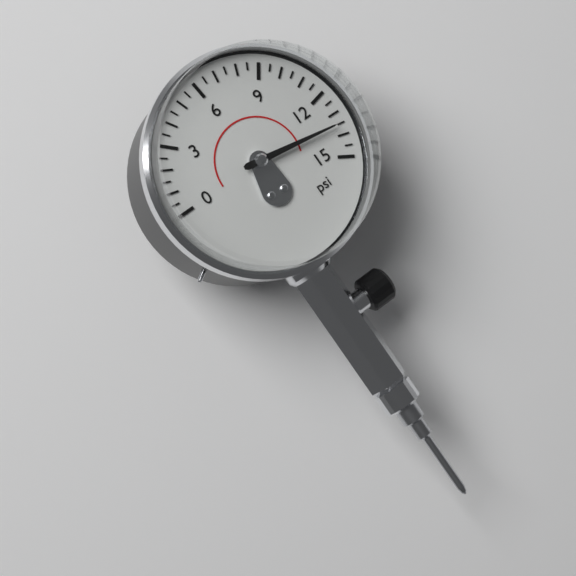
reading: 13.5 psi
